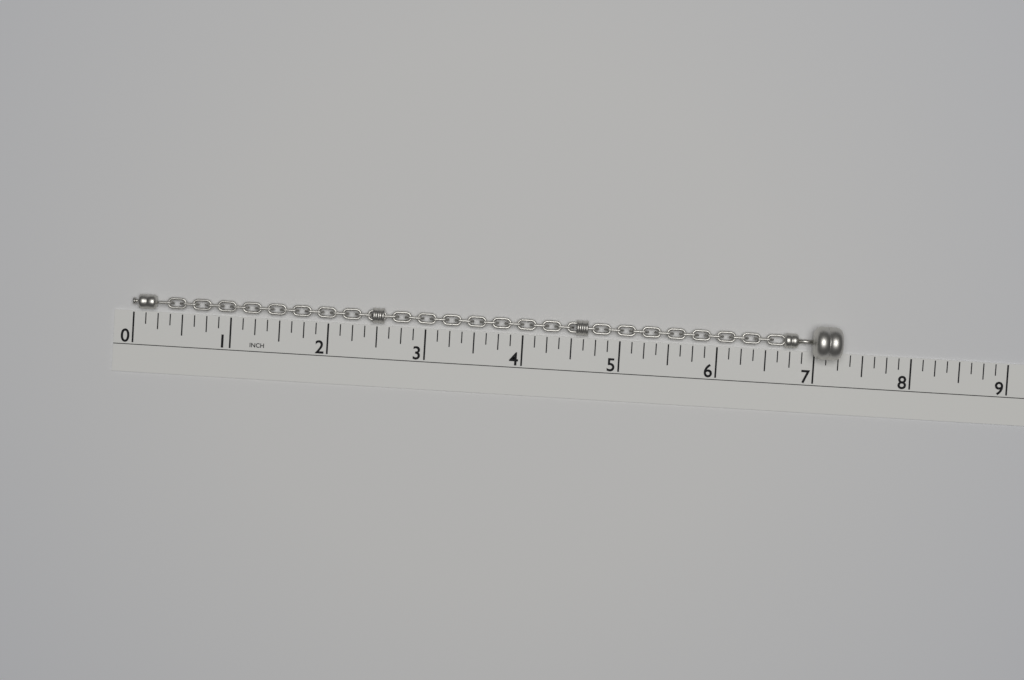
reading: 7.250 in
